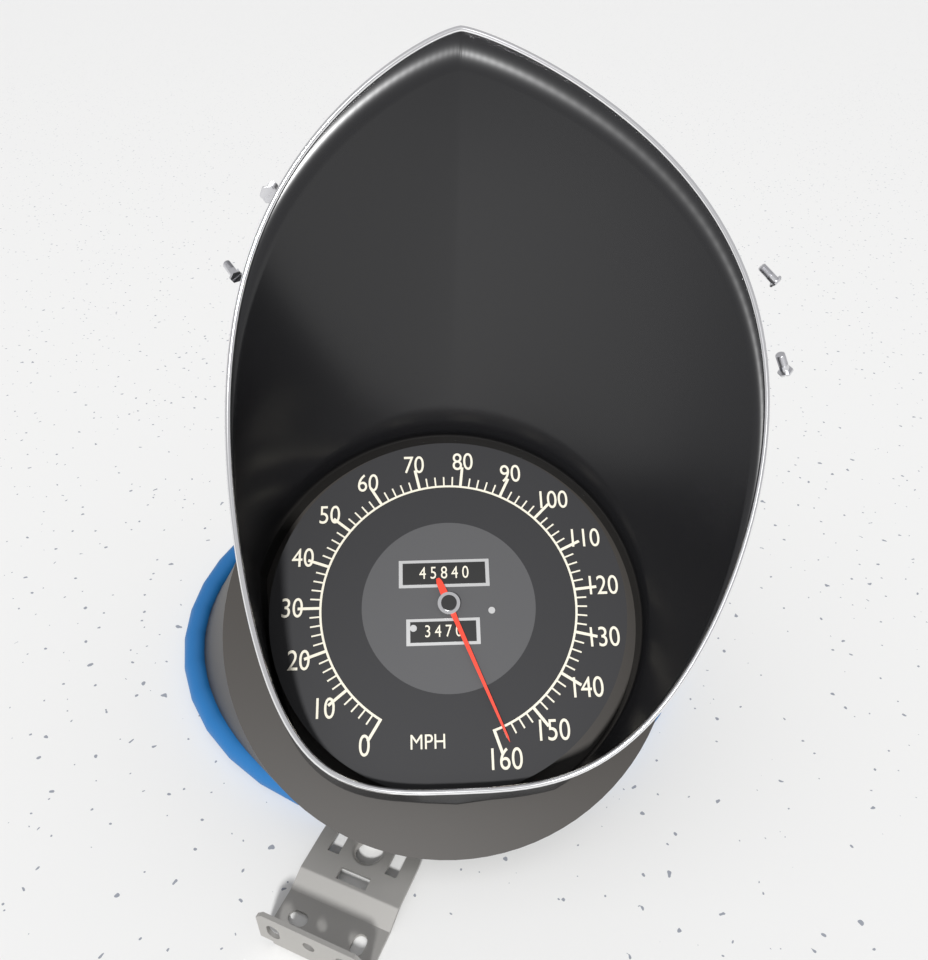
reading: 158 MPH
